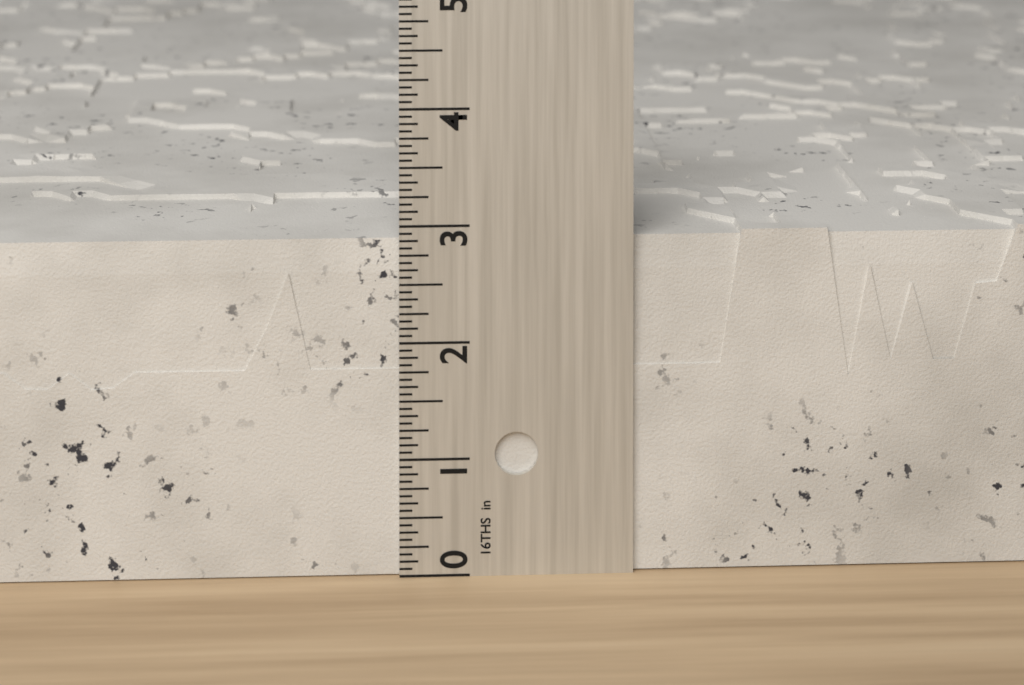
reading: 2.9375 in
